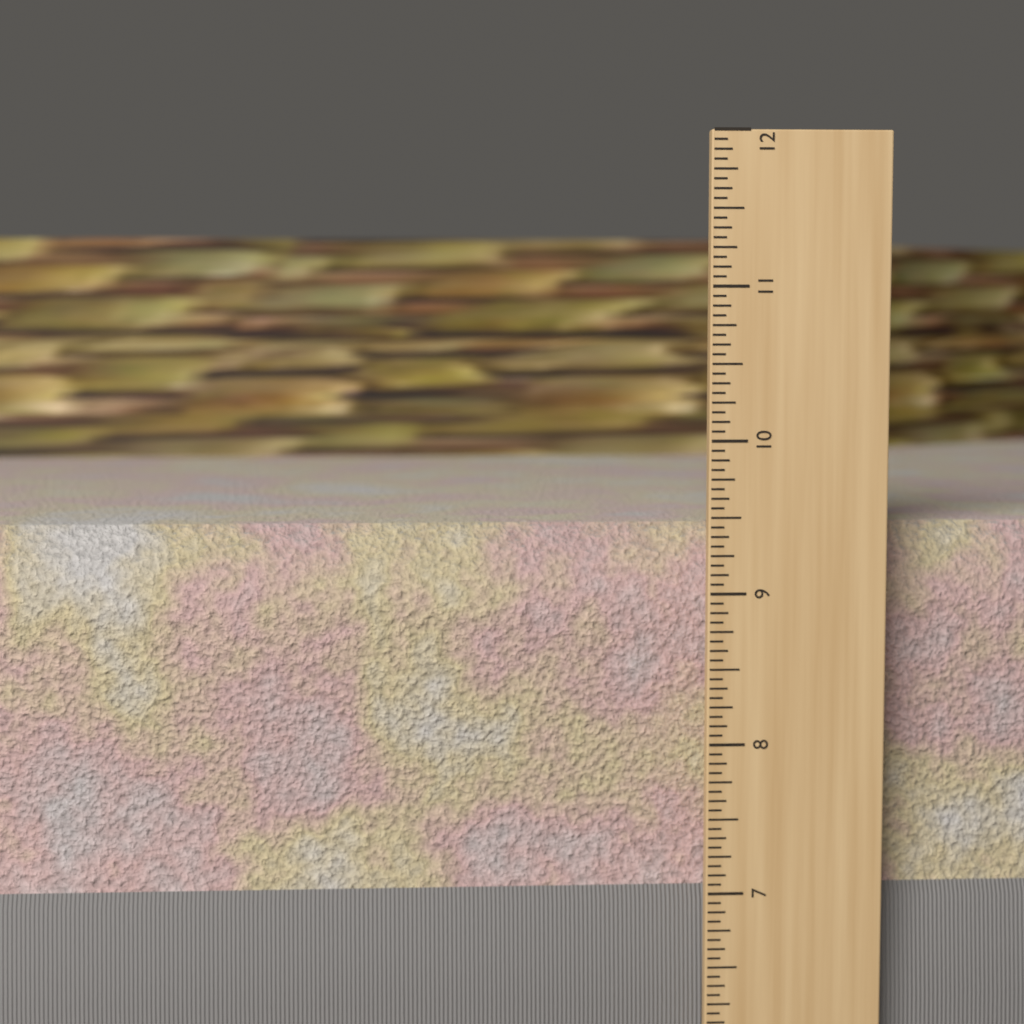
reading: 9.4375 in
